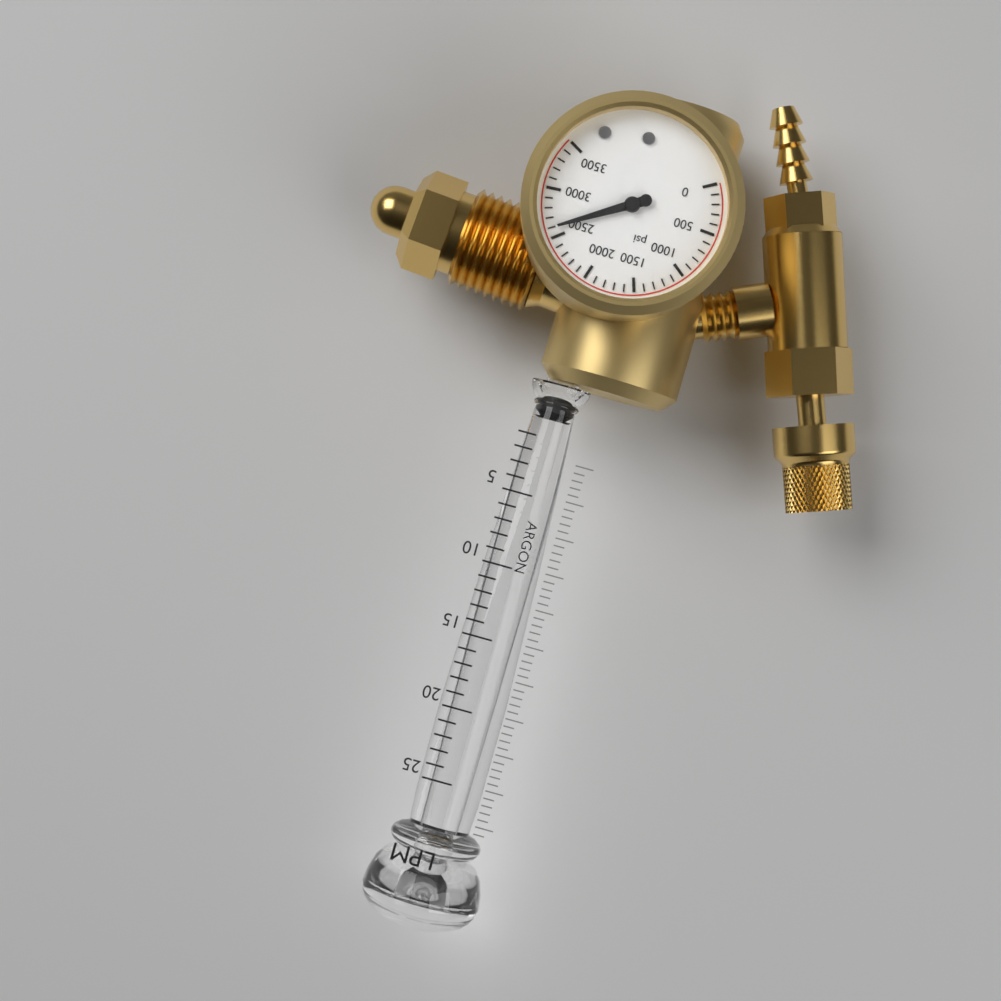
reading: 2600 psi
